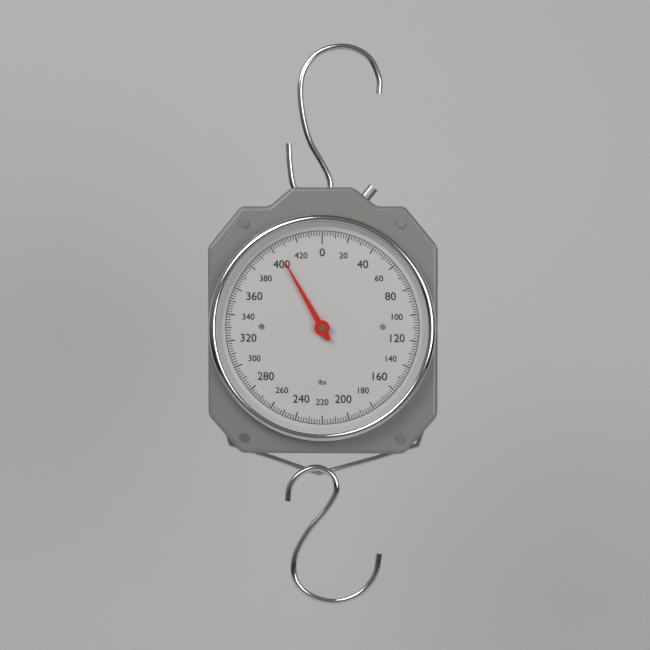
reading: 404 lbs
